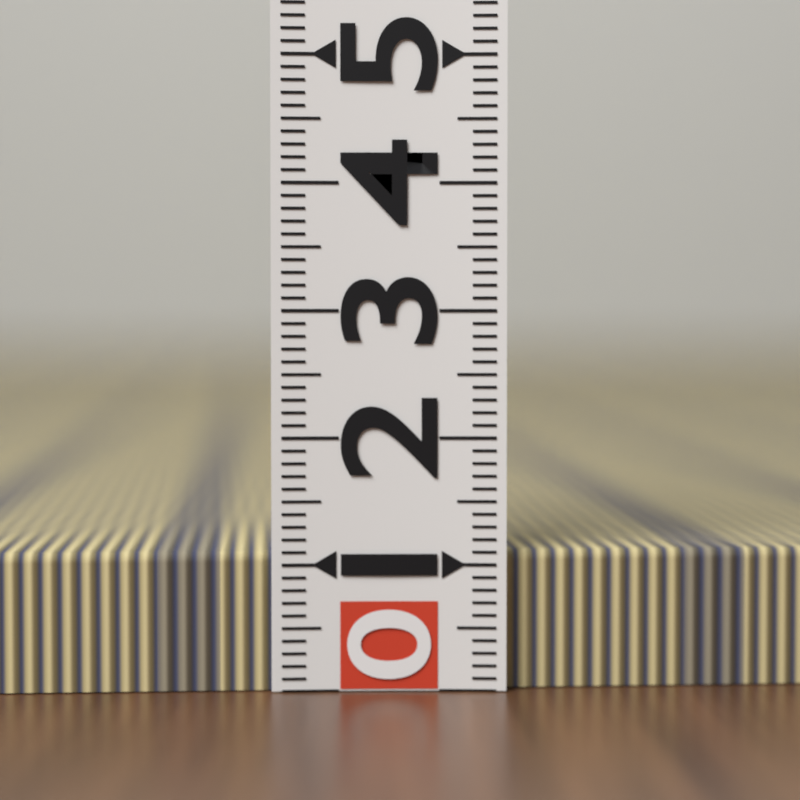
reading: 1.1 (no unit)
